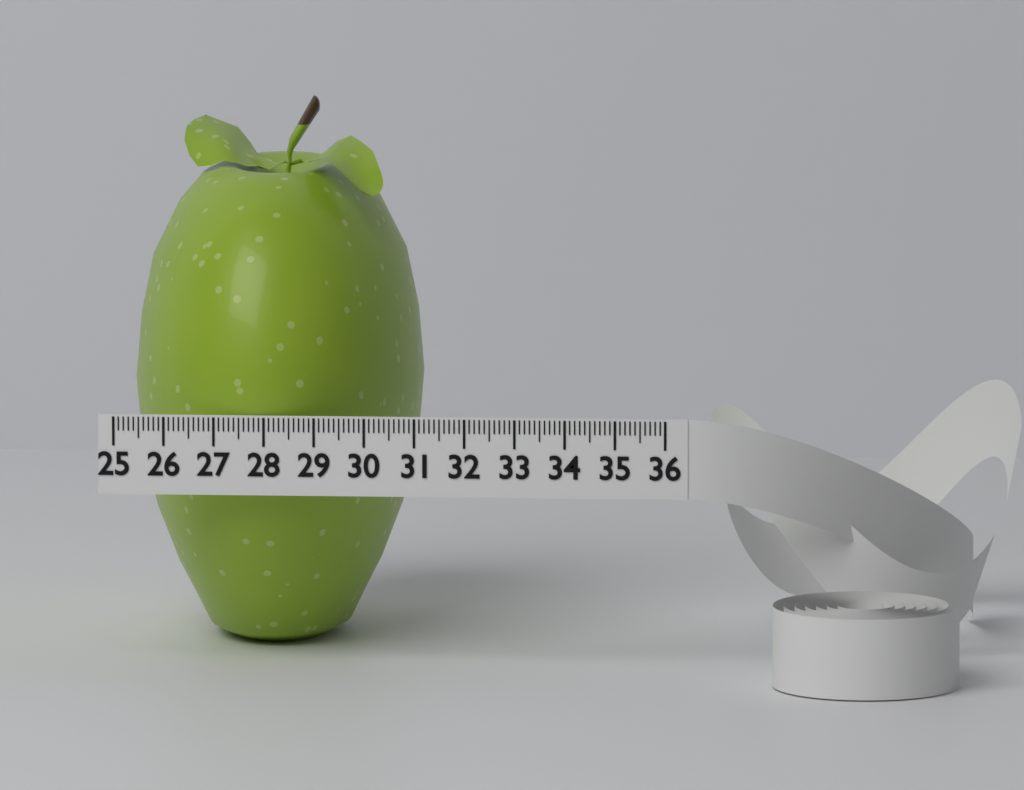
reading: 30.8 (no unit)
